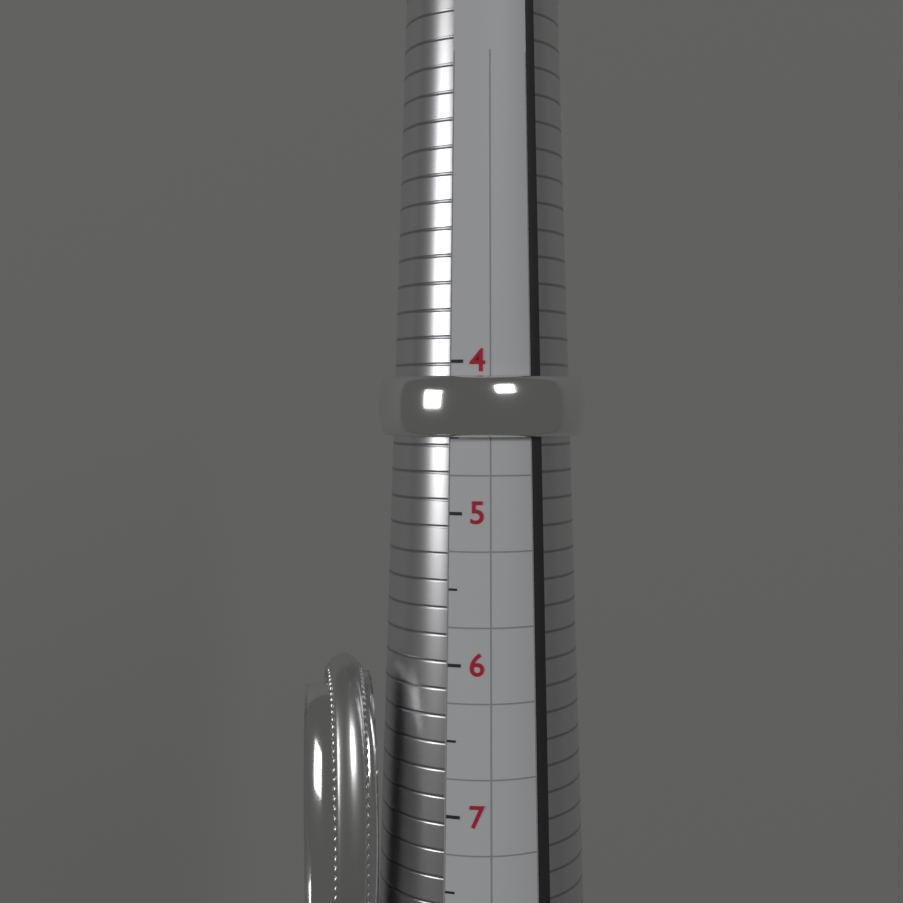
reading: 4.5 (no unit)
